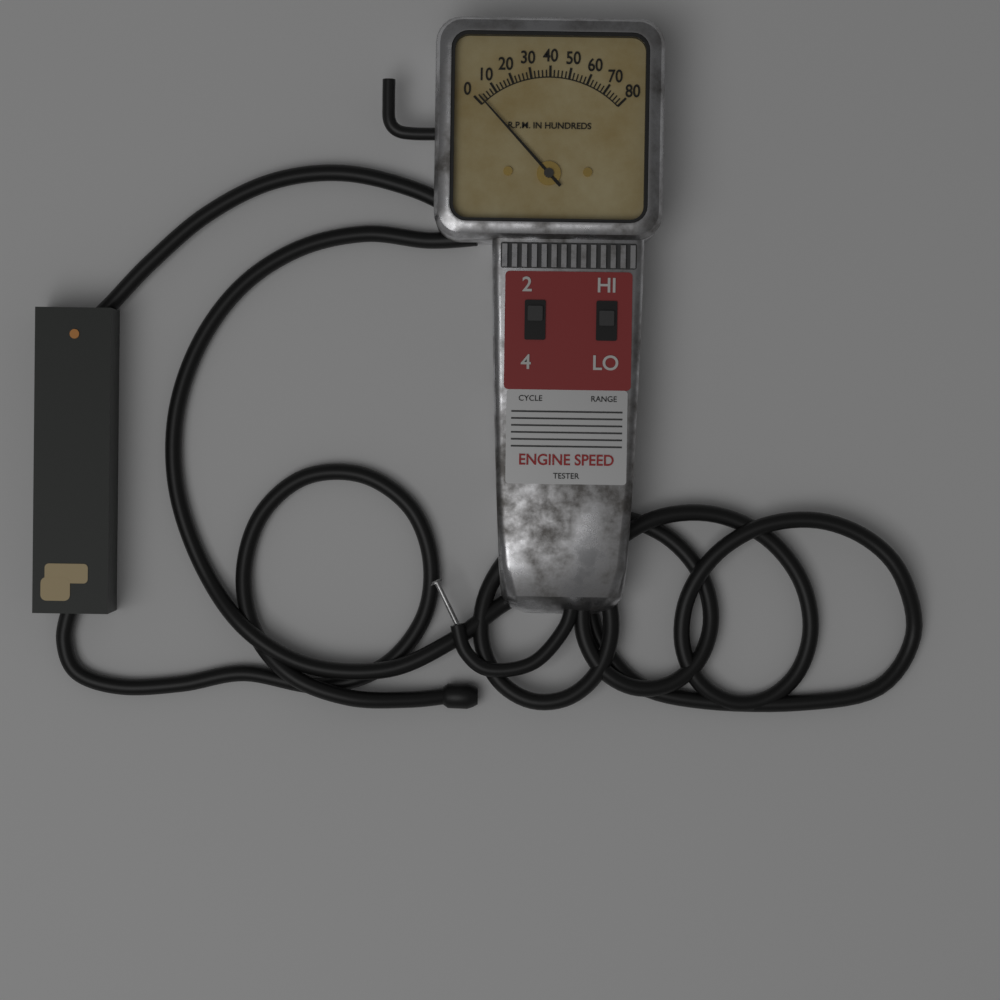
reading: 200 RPM
